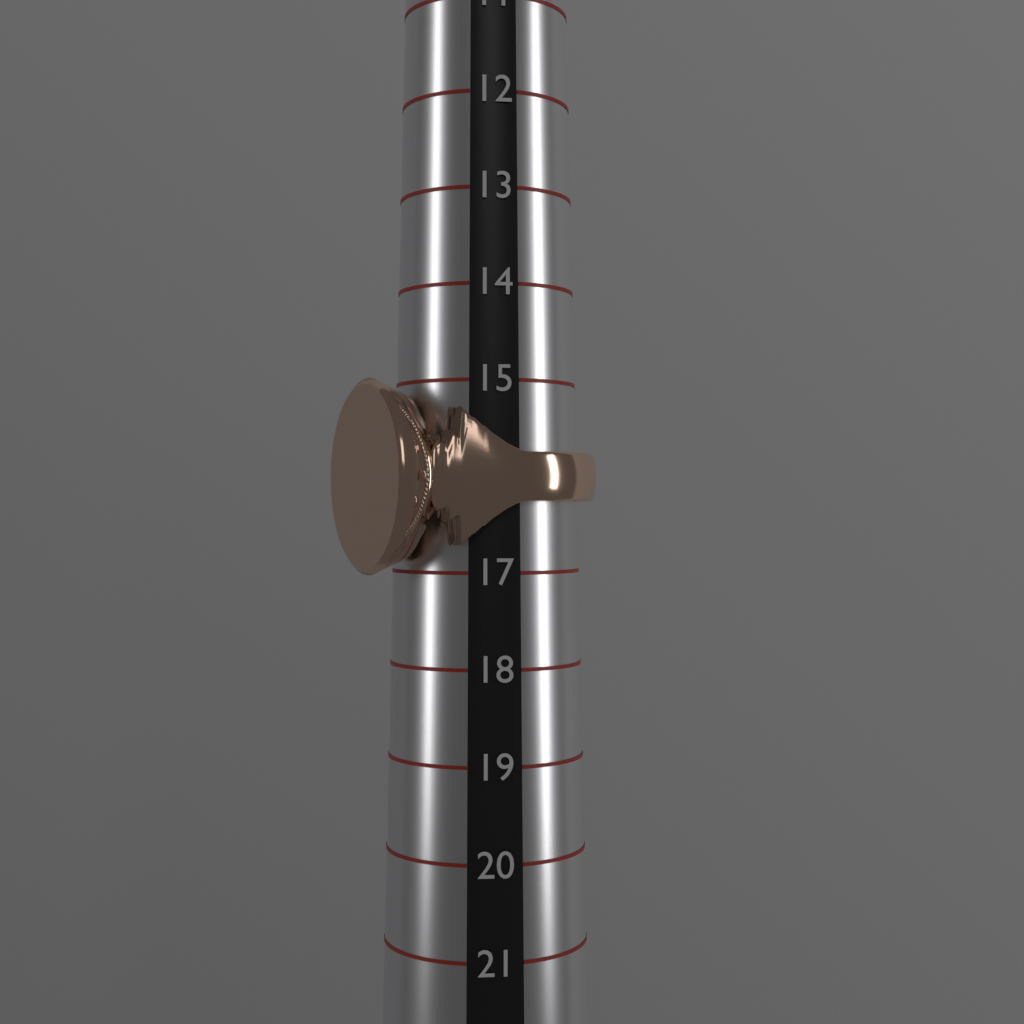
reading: 16 (no unit)
